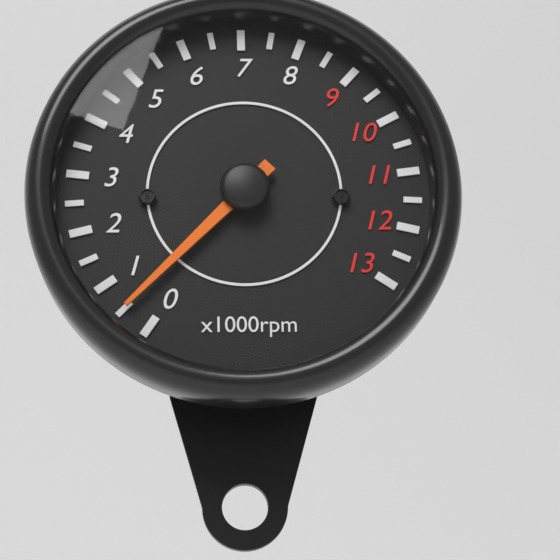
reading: 500 rpm
